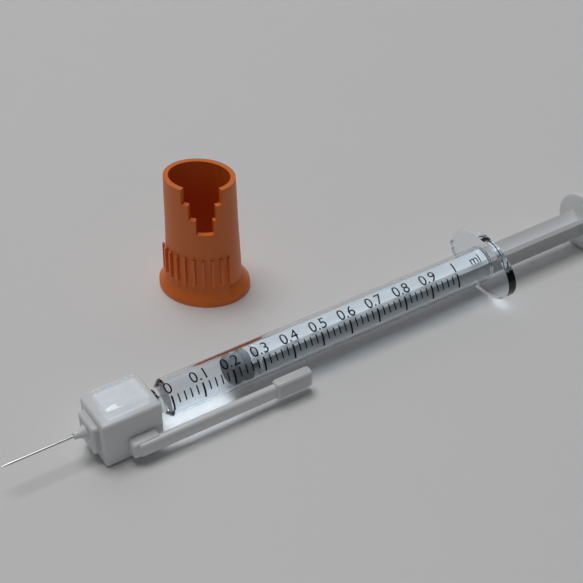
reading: 0.20 ml
